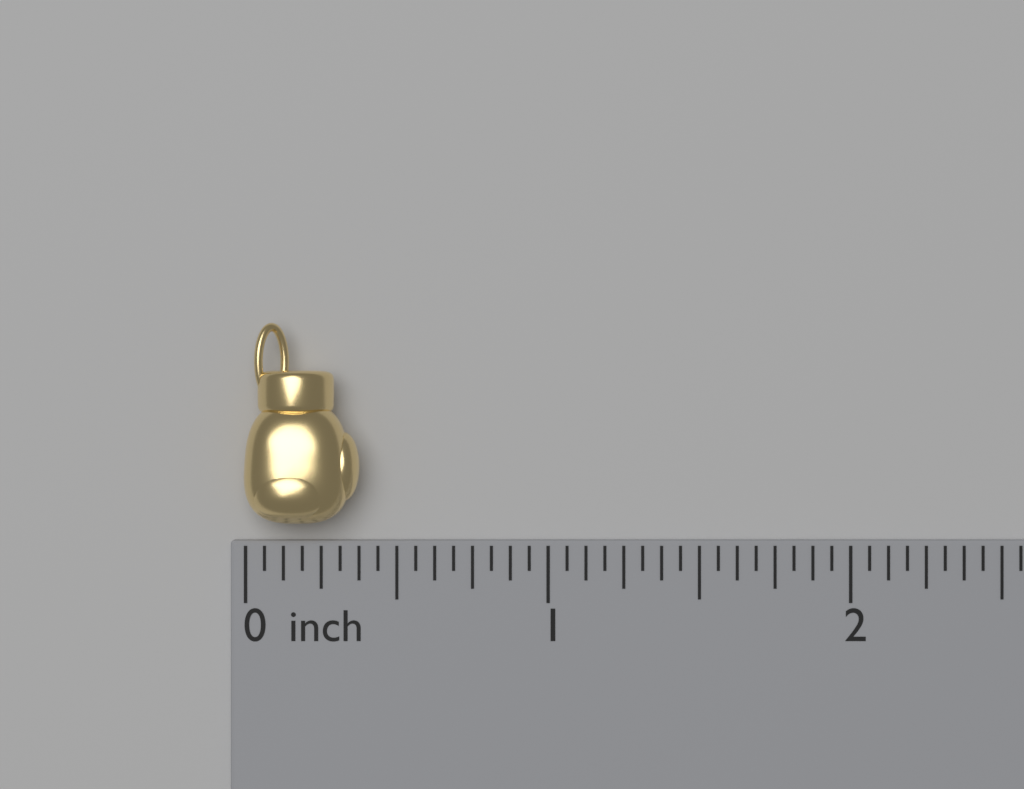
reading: 0.3800 inch
